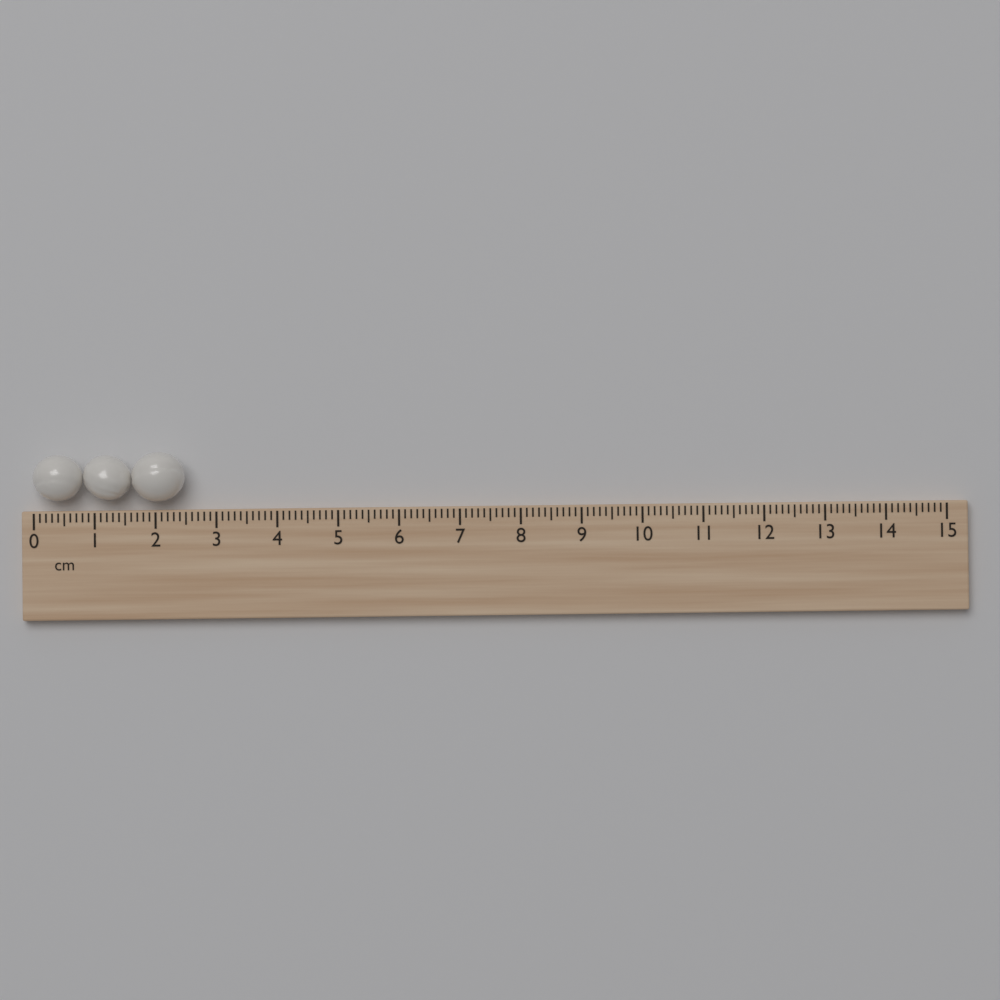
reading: 2.5 cm
